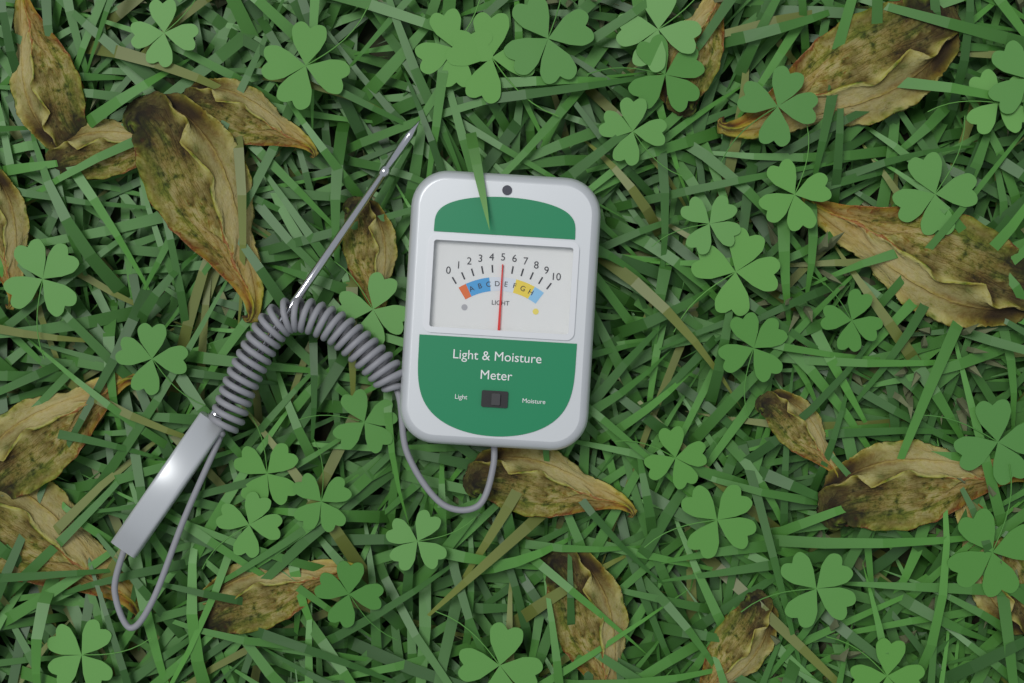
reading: 5 (no unit)
